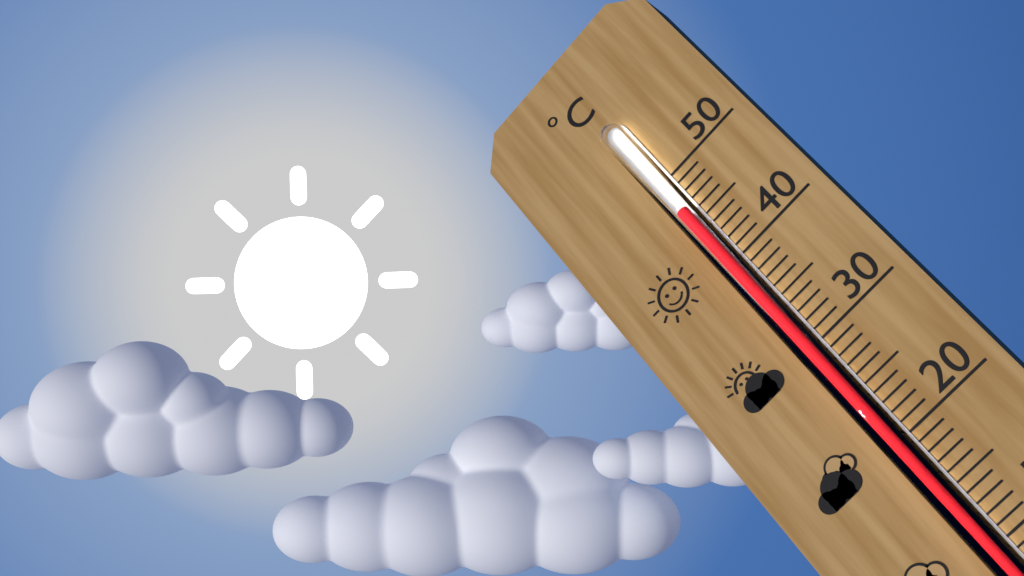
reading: 46 °C
